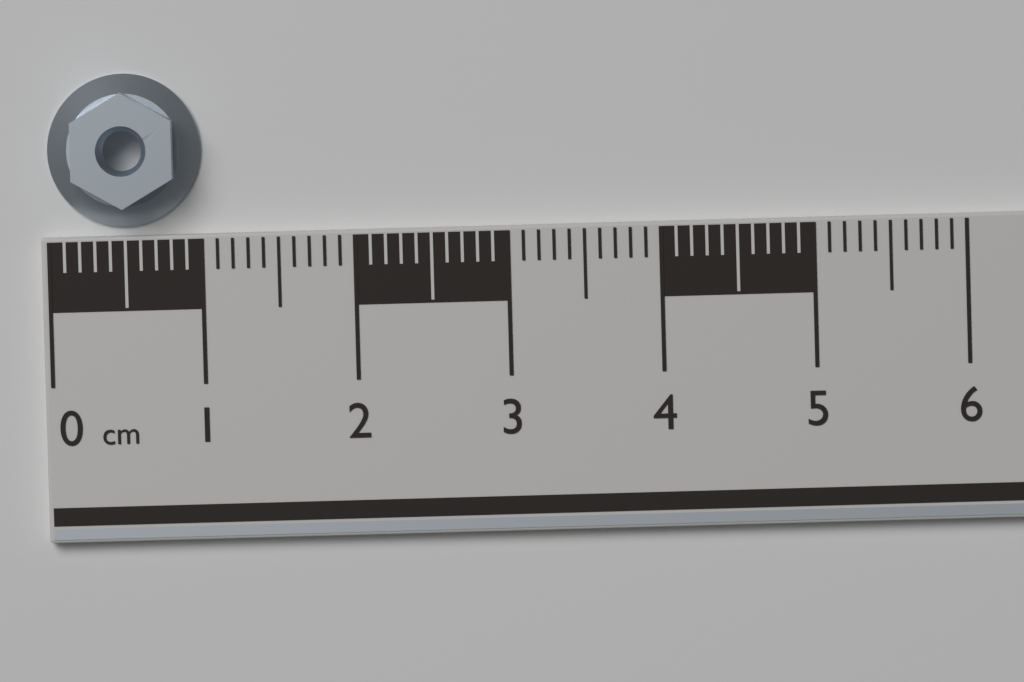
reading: 1.0 cm
